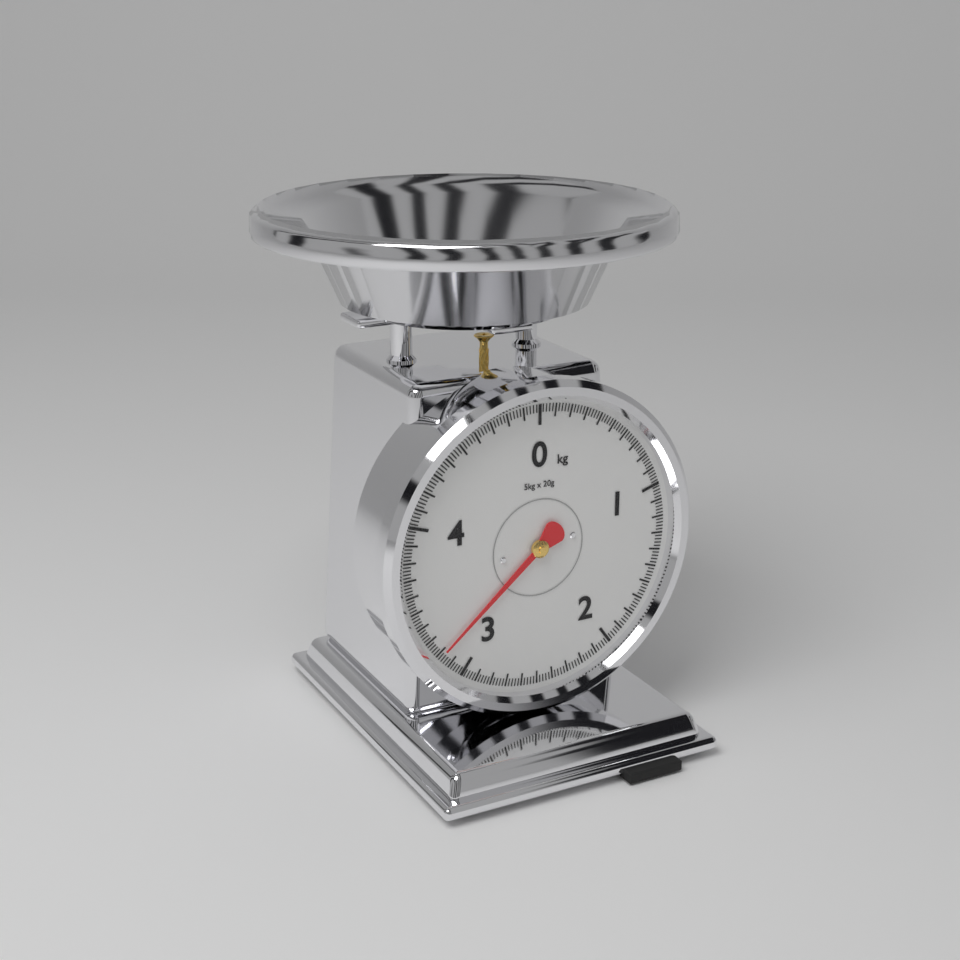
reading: 3.18 kg
